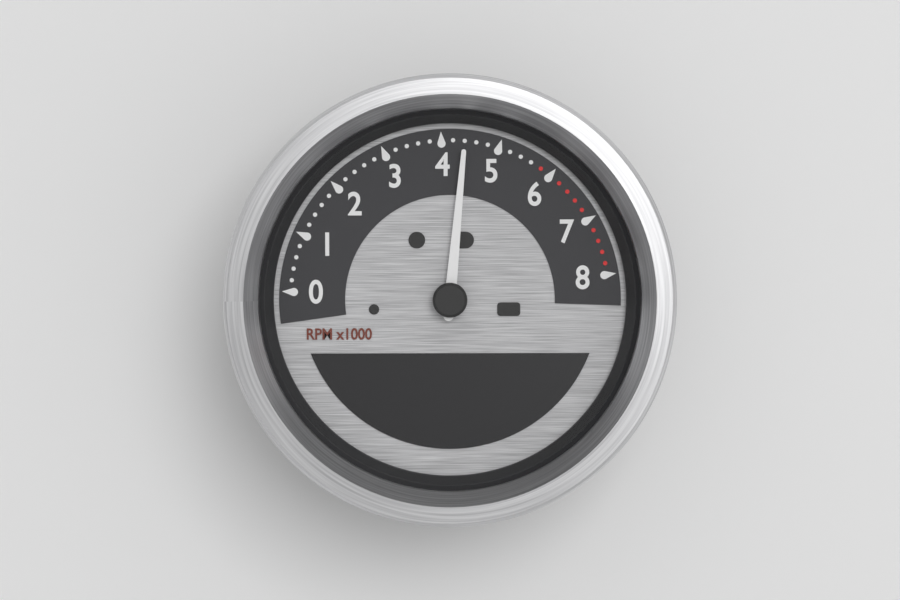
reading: 4400 RPM
